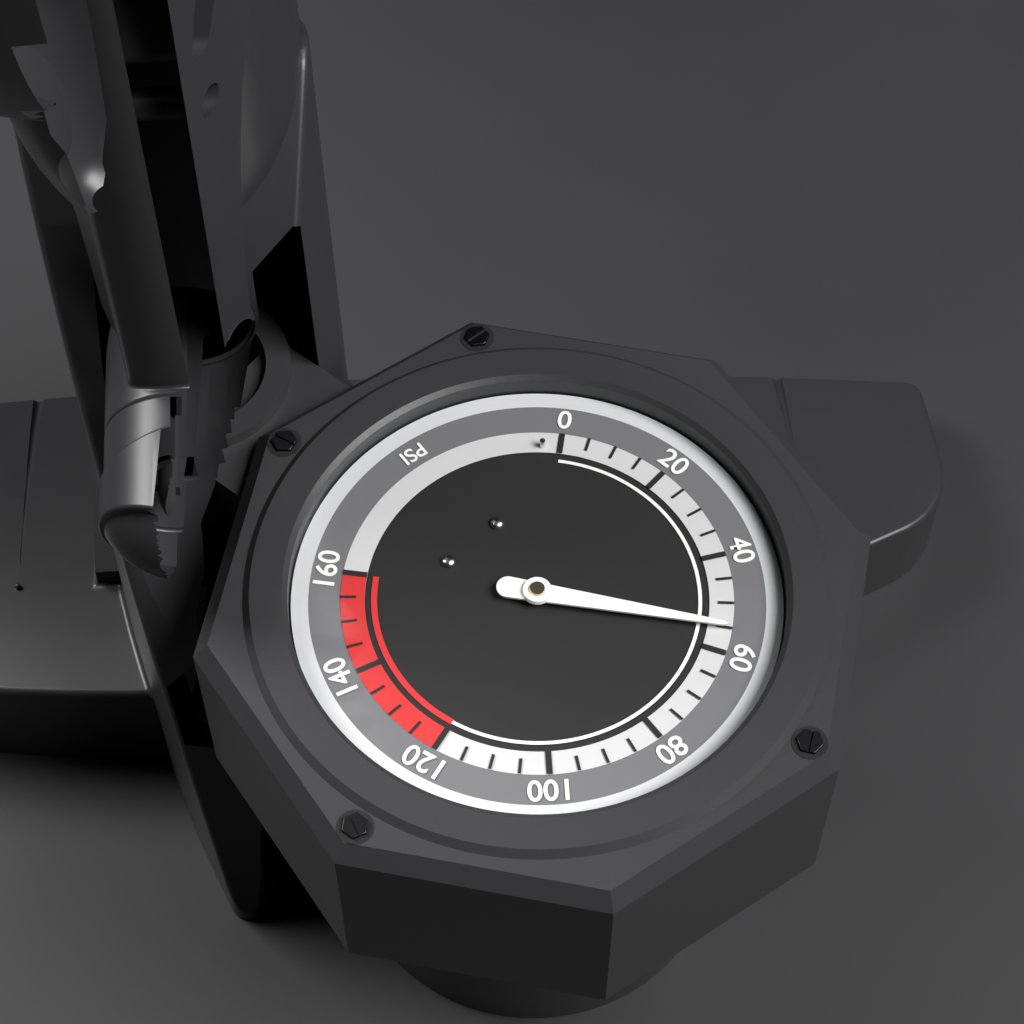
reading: 55 psi
